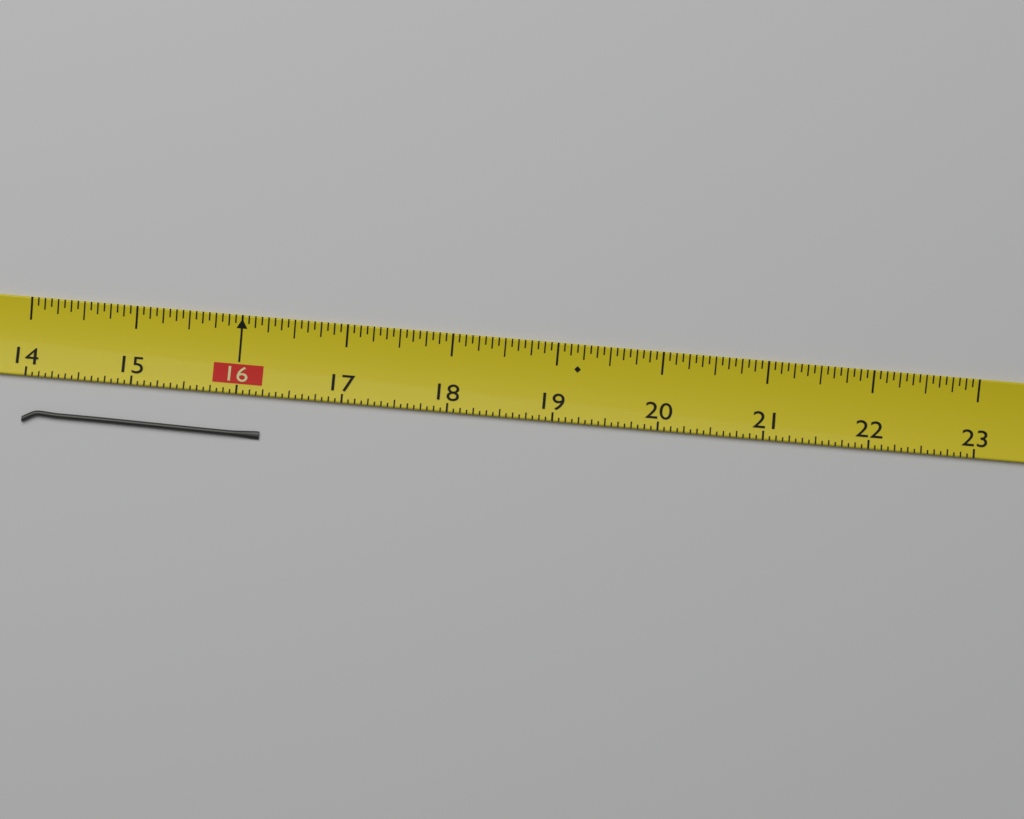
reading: 16.2500 (no unit)
